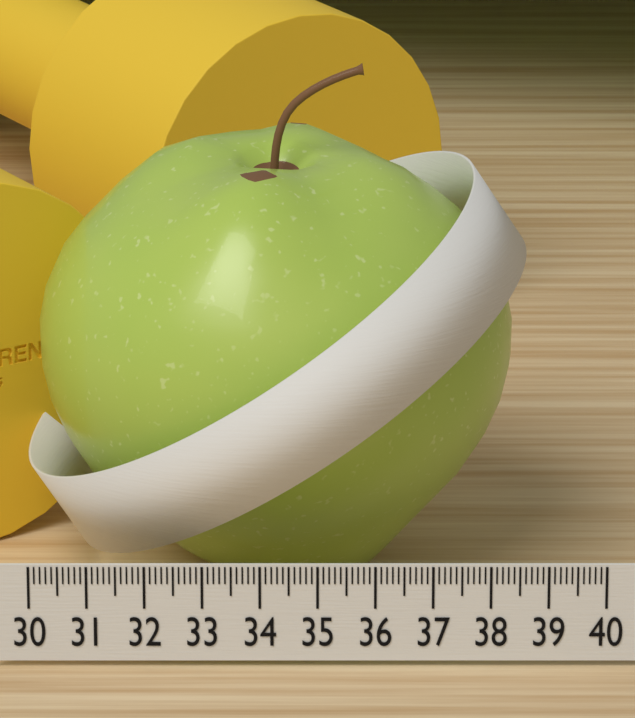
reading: 38.5 (no unit)
